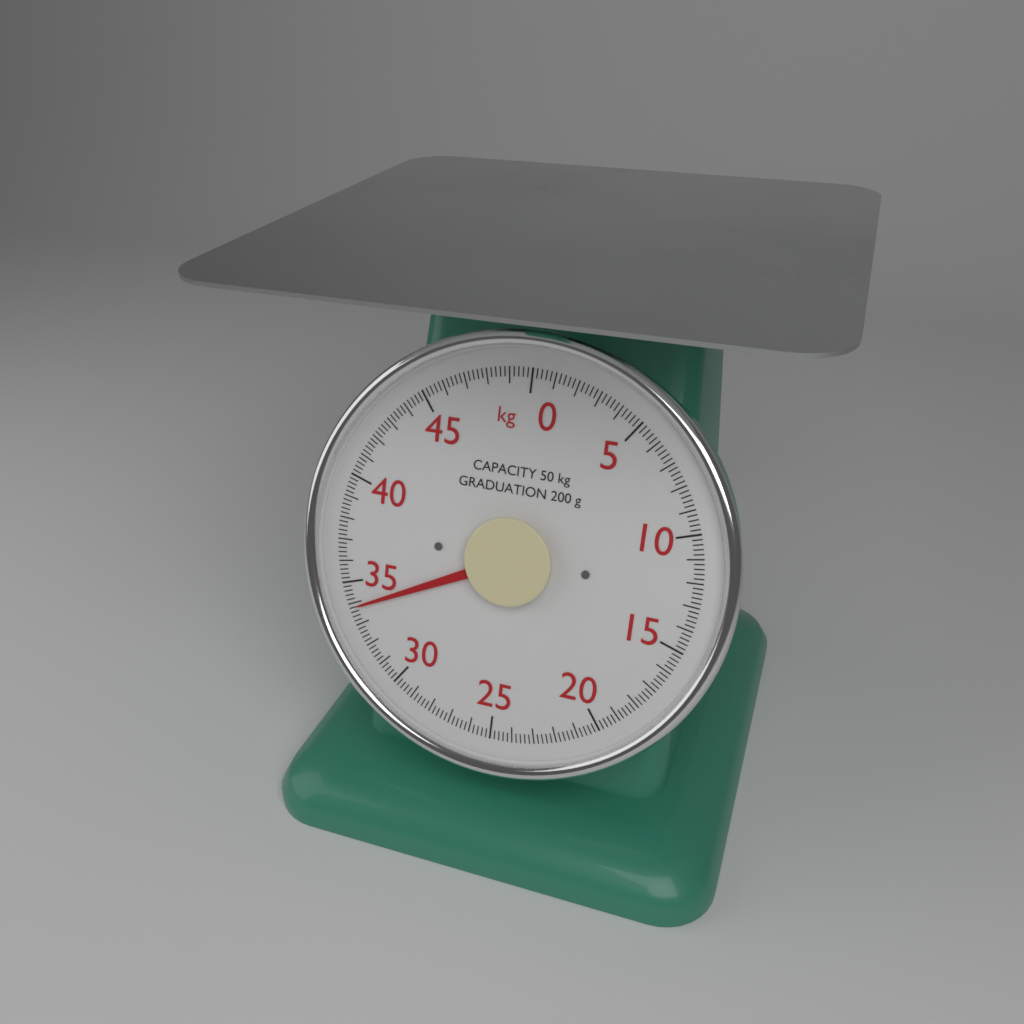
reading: 33.8 kg
